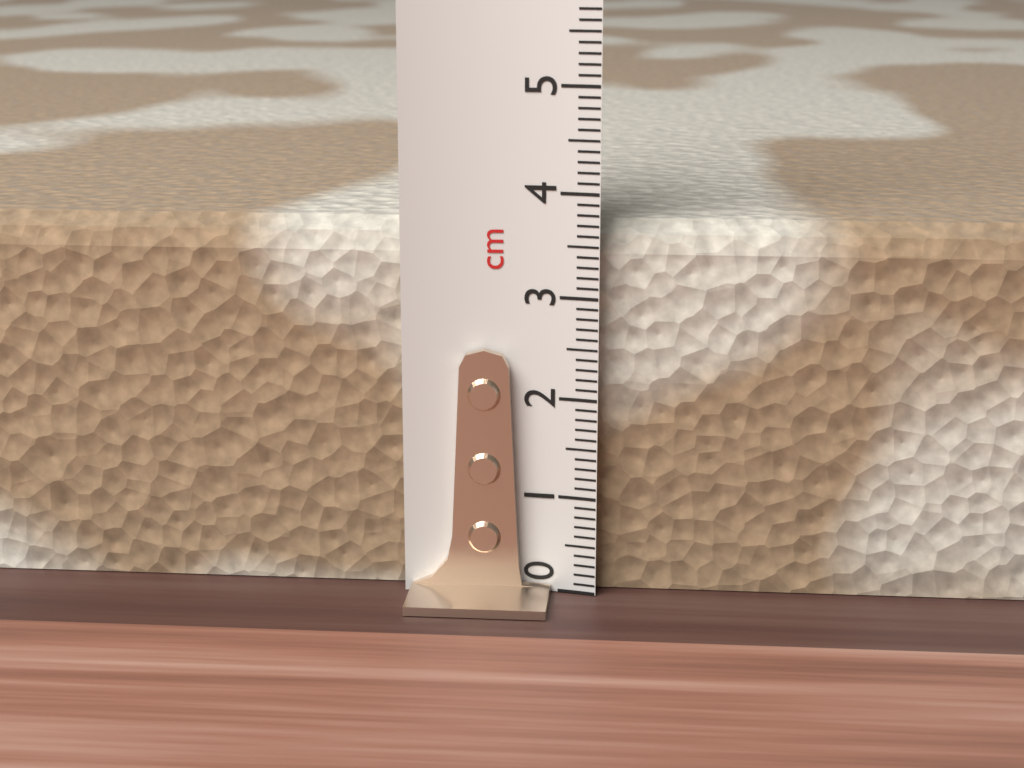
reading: 3.7 cm
